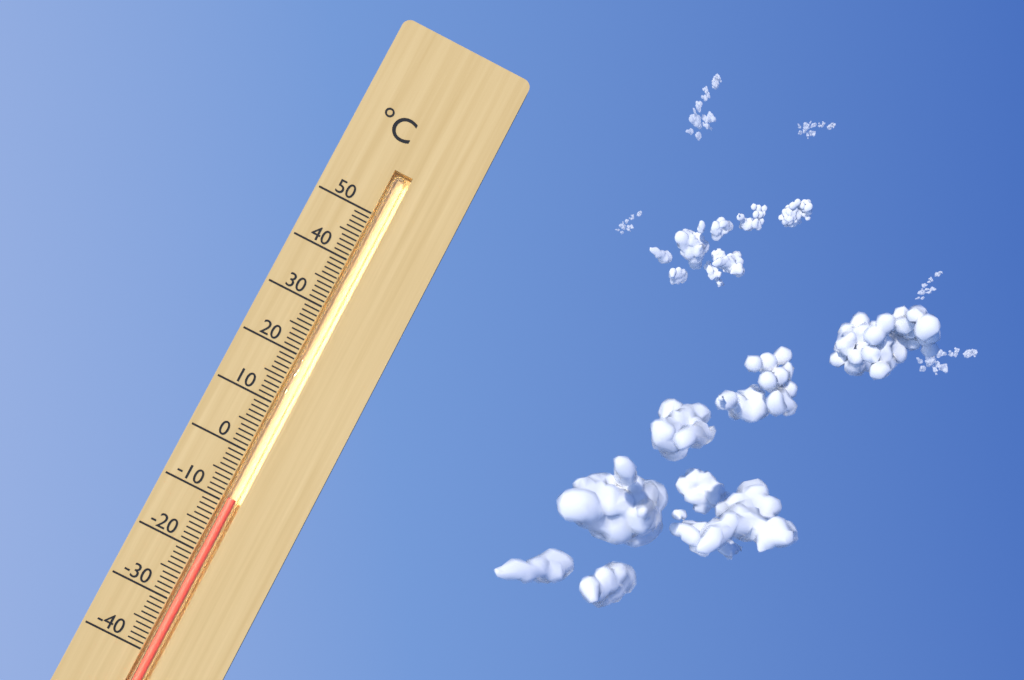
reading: -9 °C
